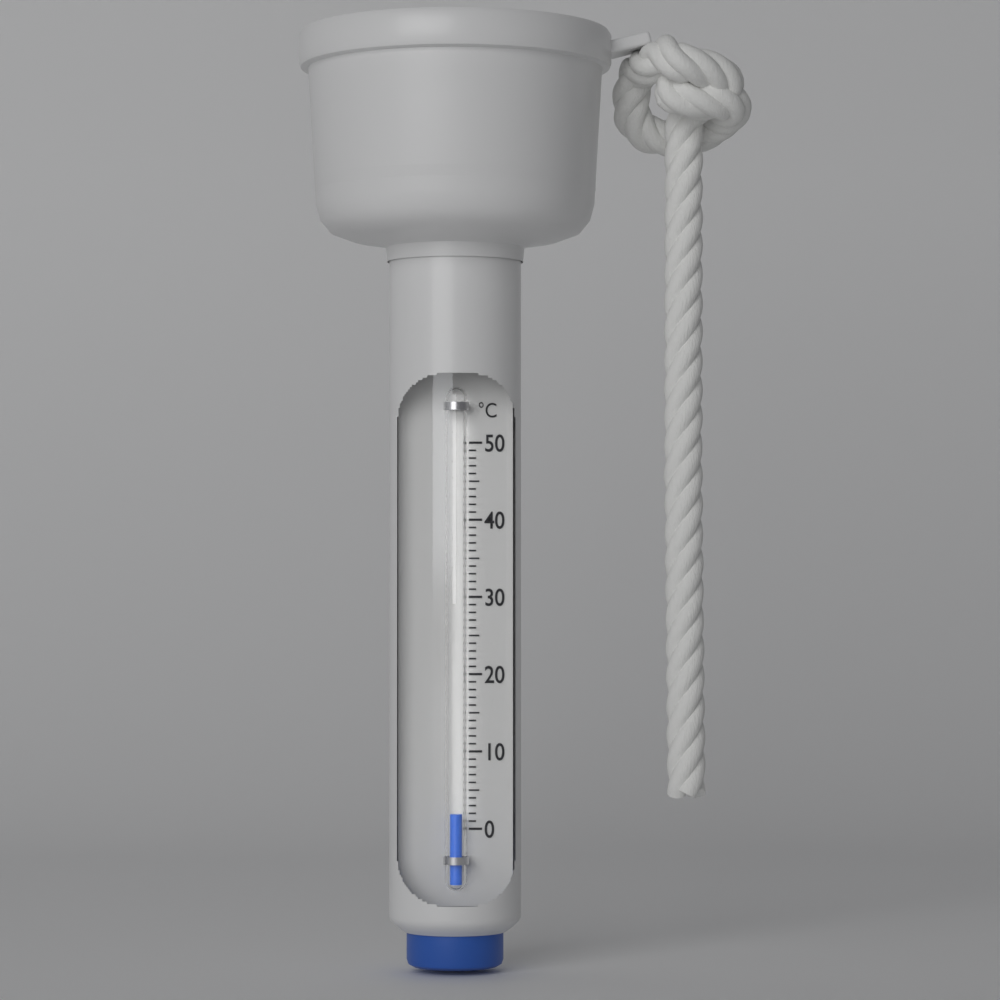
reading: 2 °C
